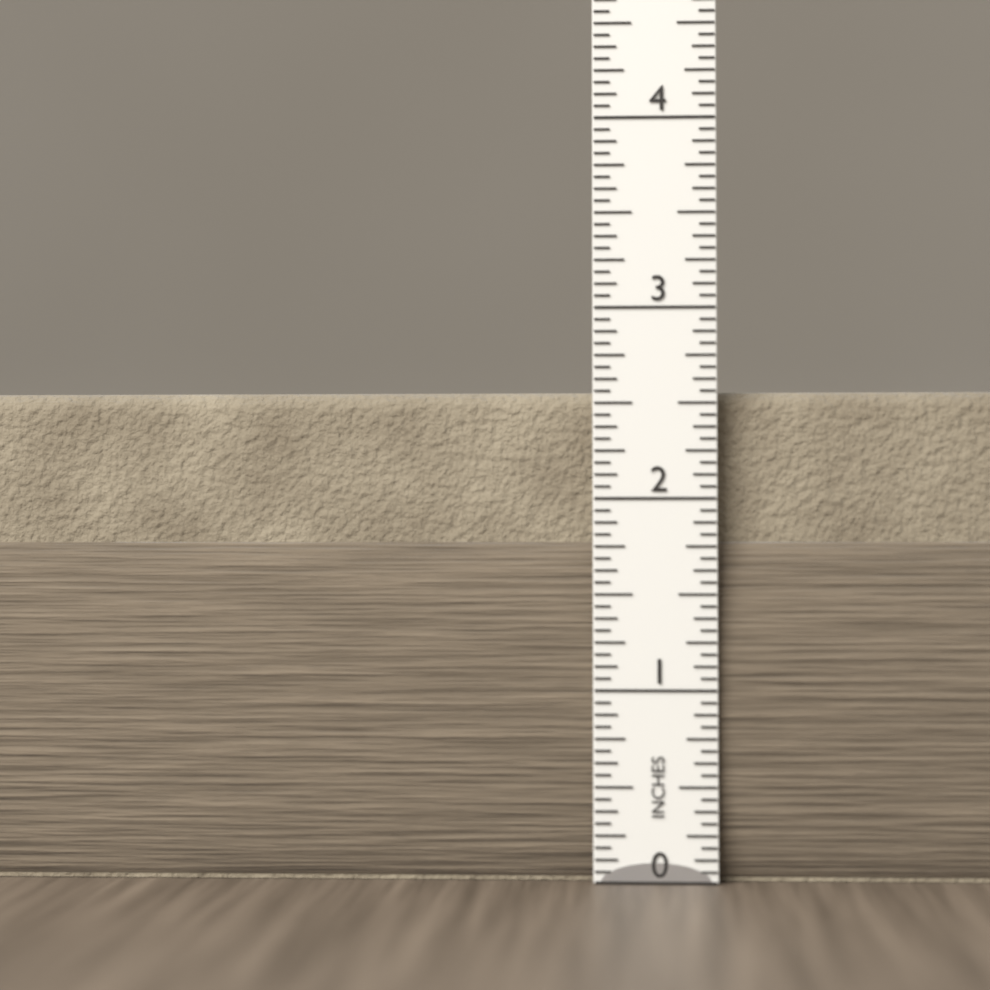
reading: 2.5625 in
